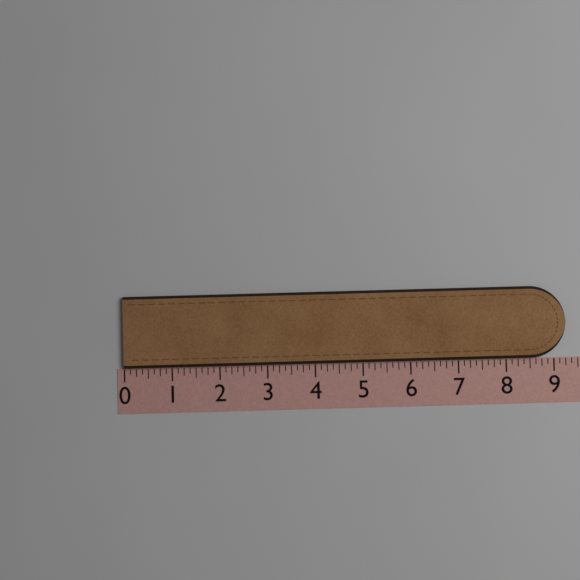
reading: 9.250 (no unit)
